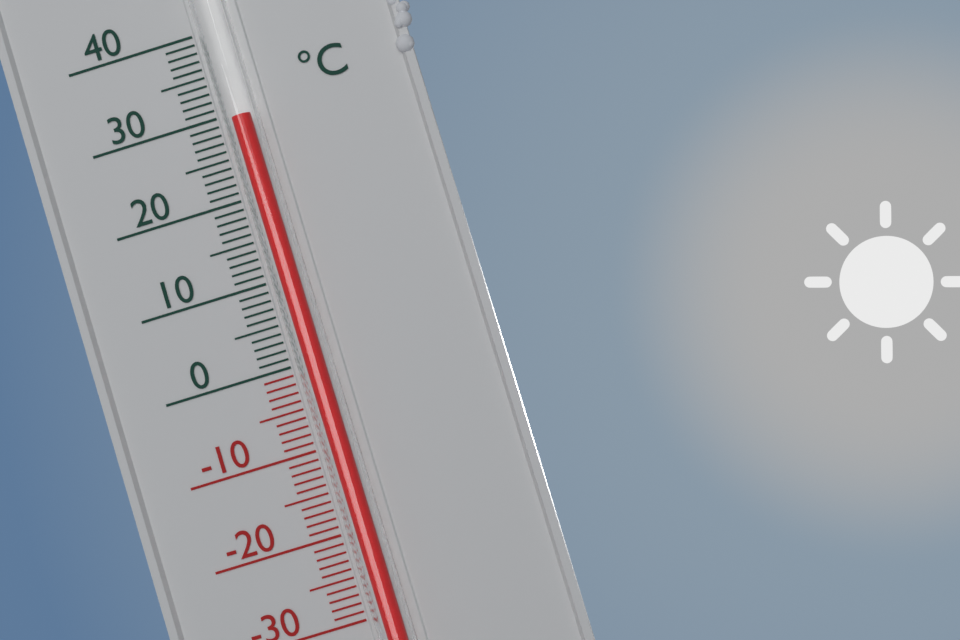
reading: 29 °C
